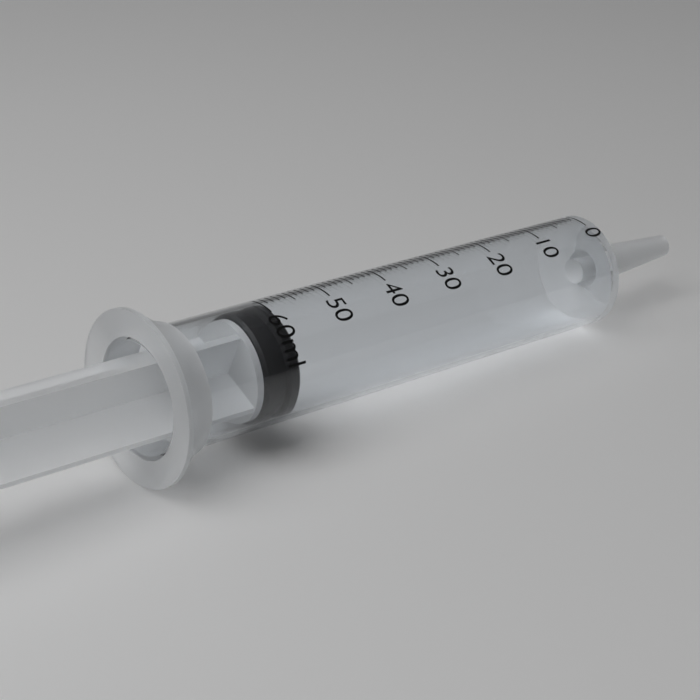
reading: 59 ml
